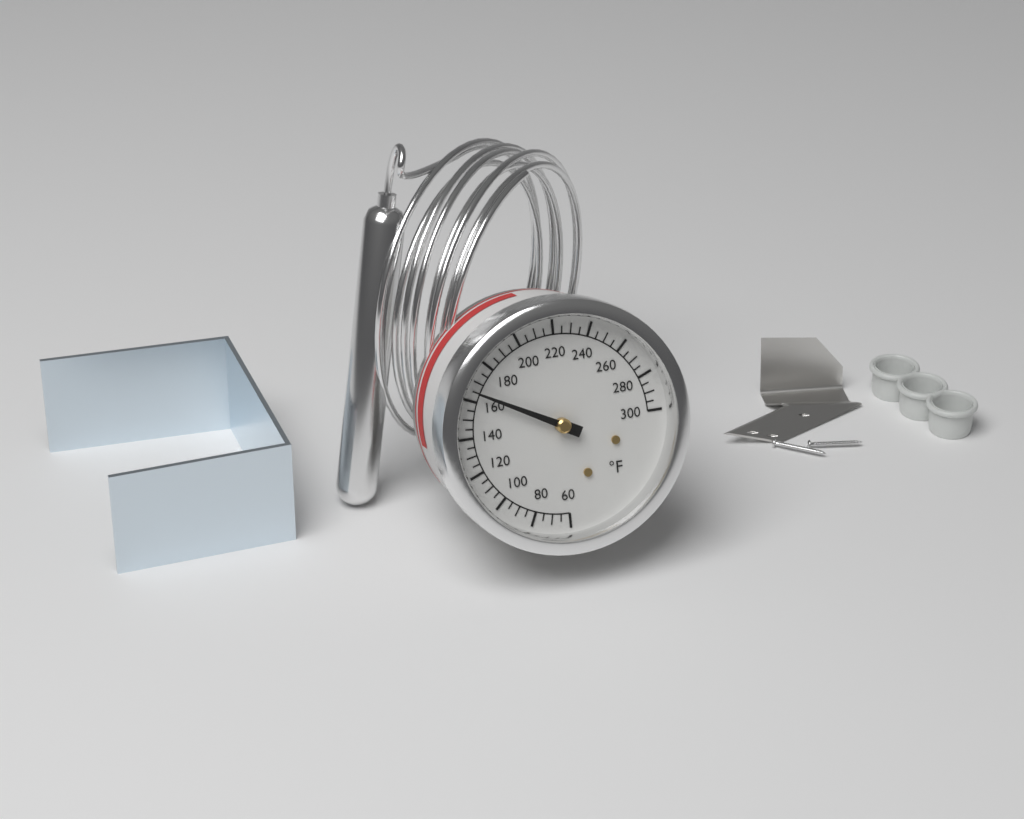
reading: 165 °F
